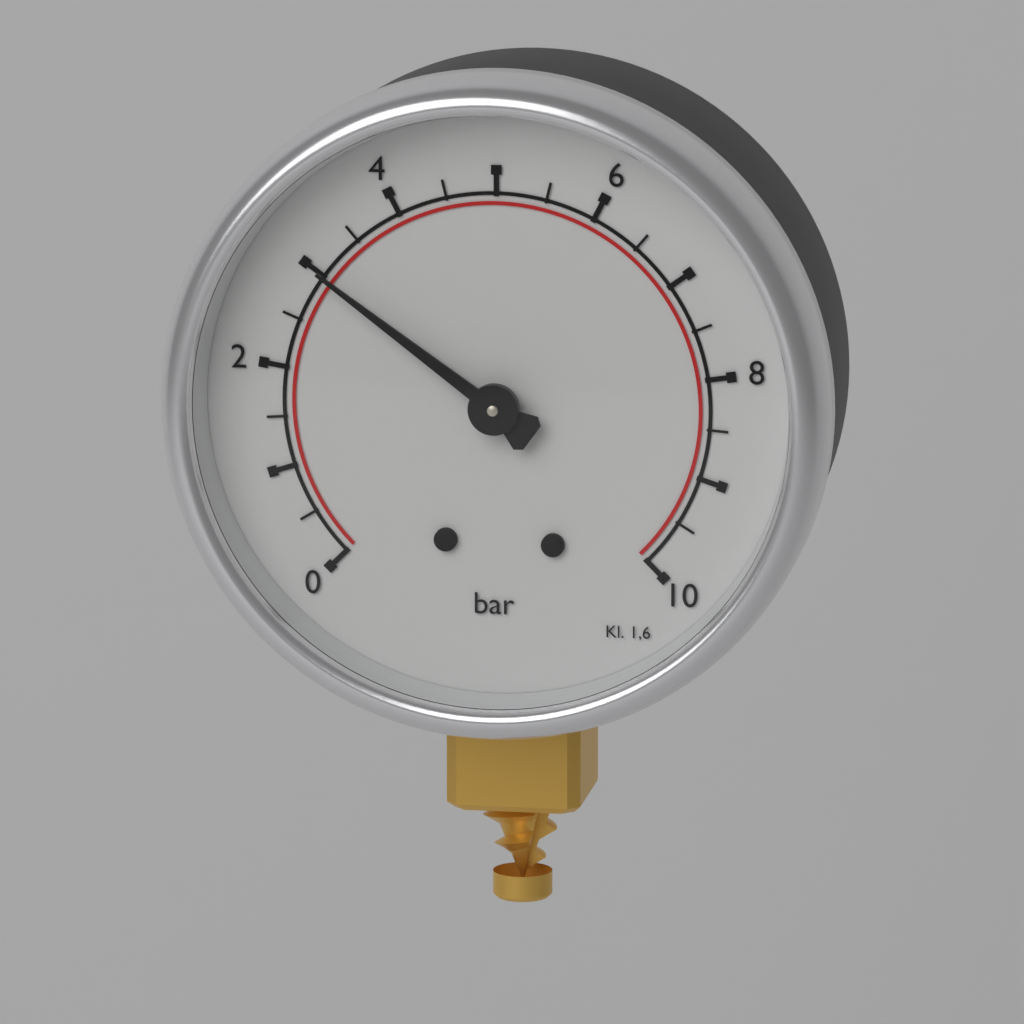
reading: 3.0 bar
